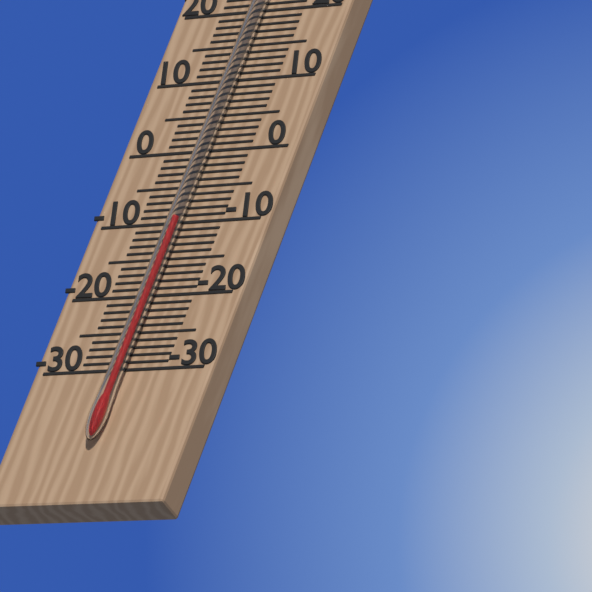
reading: -10 °C
